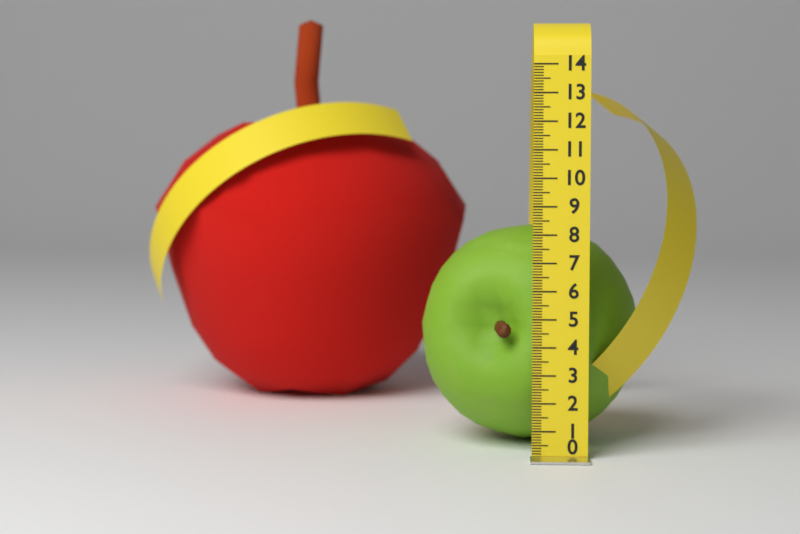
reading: 8.1 (no unit)
